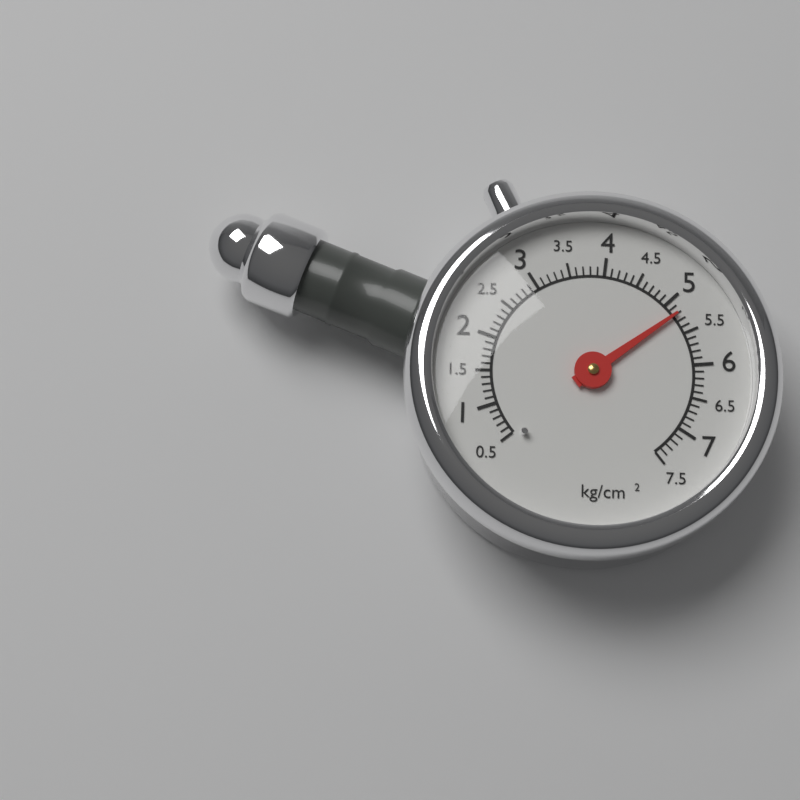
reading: 5.2 kg/cm²
